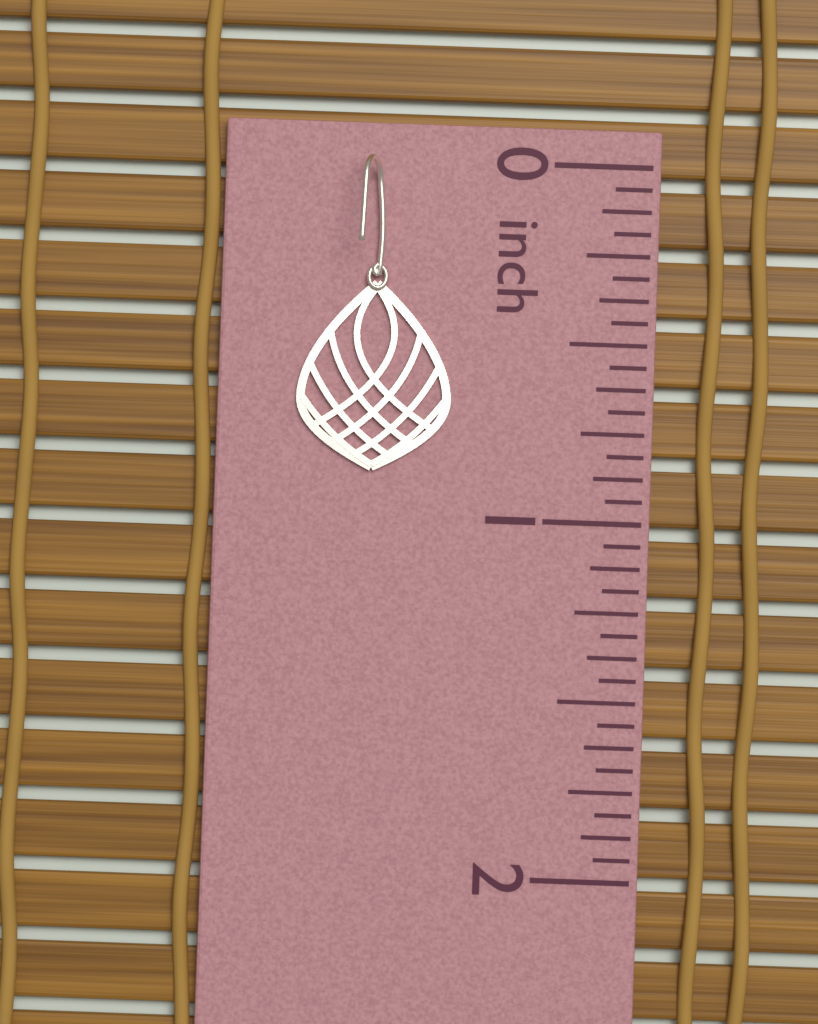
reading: 0.8750 inch
